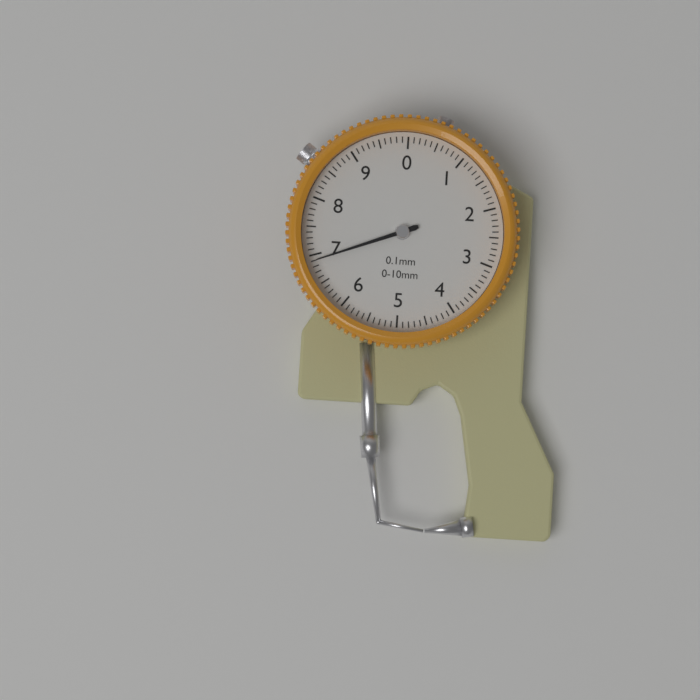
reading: 6.9 mm
